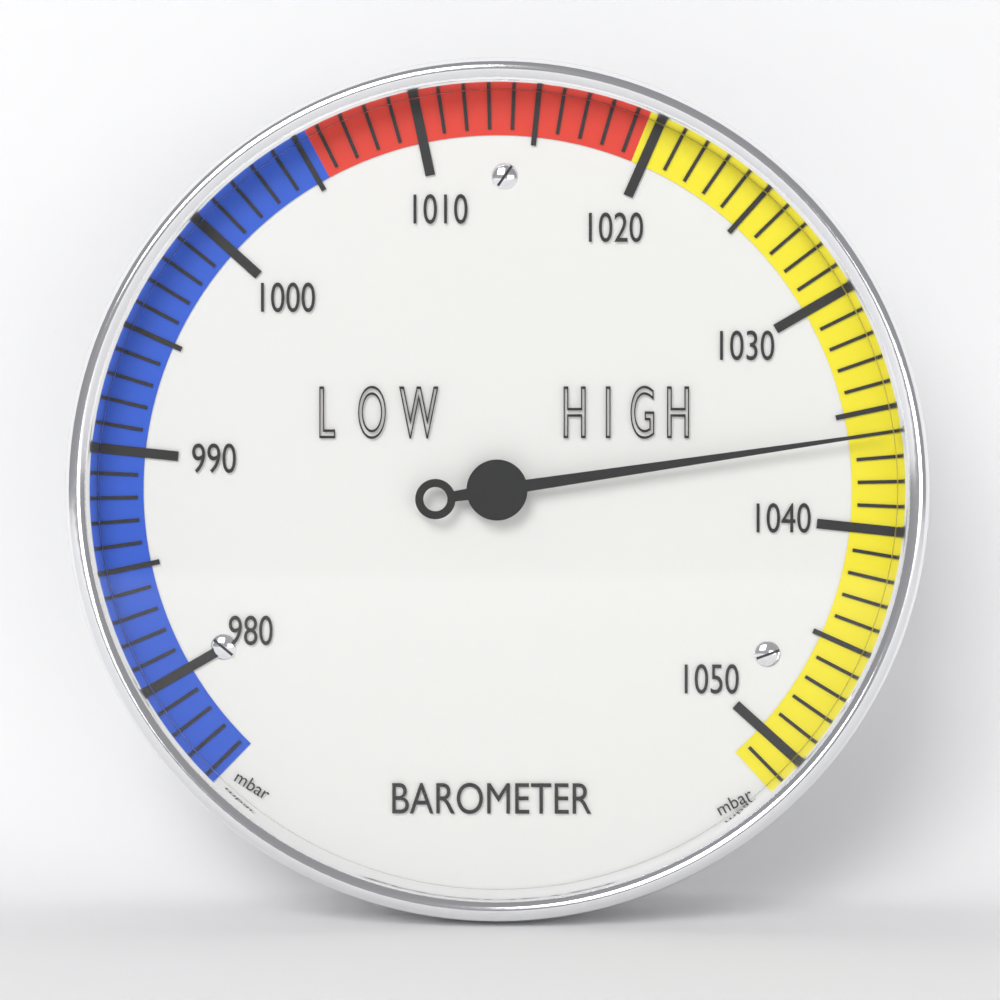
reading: 1036 mbar
